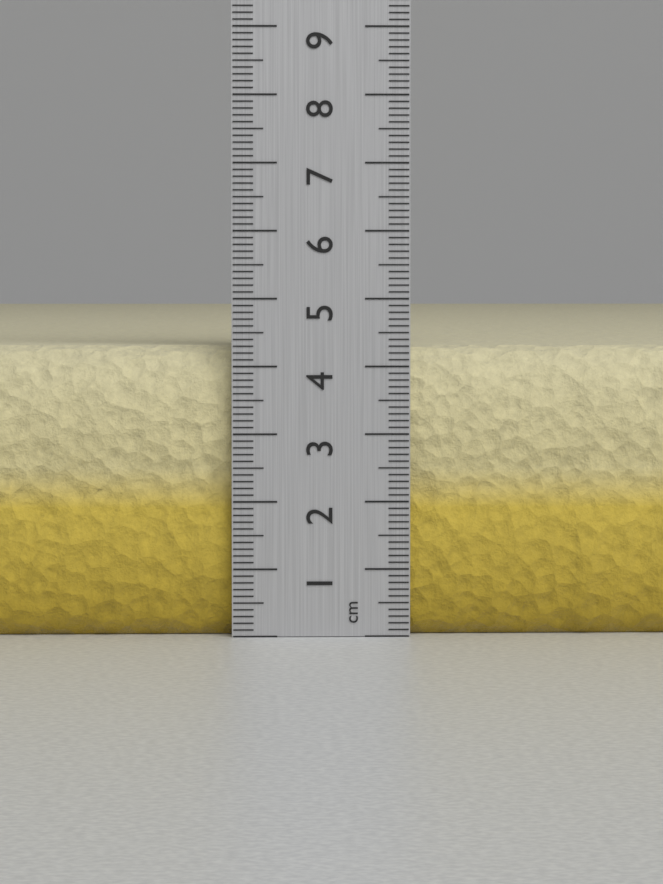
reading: 4.3 cm
